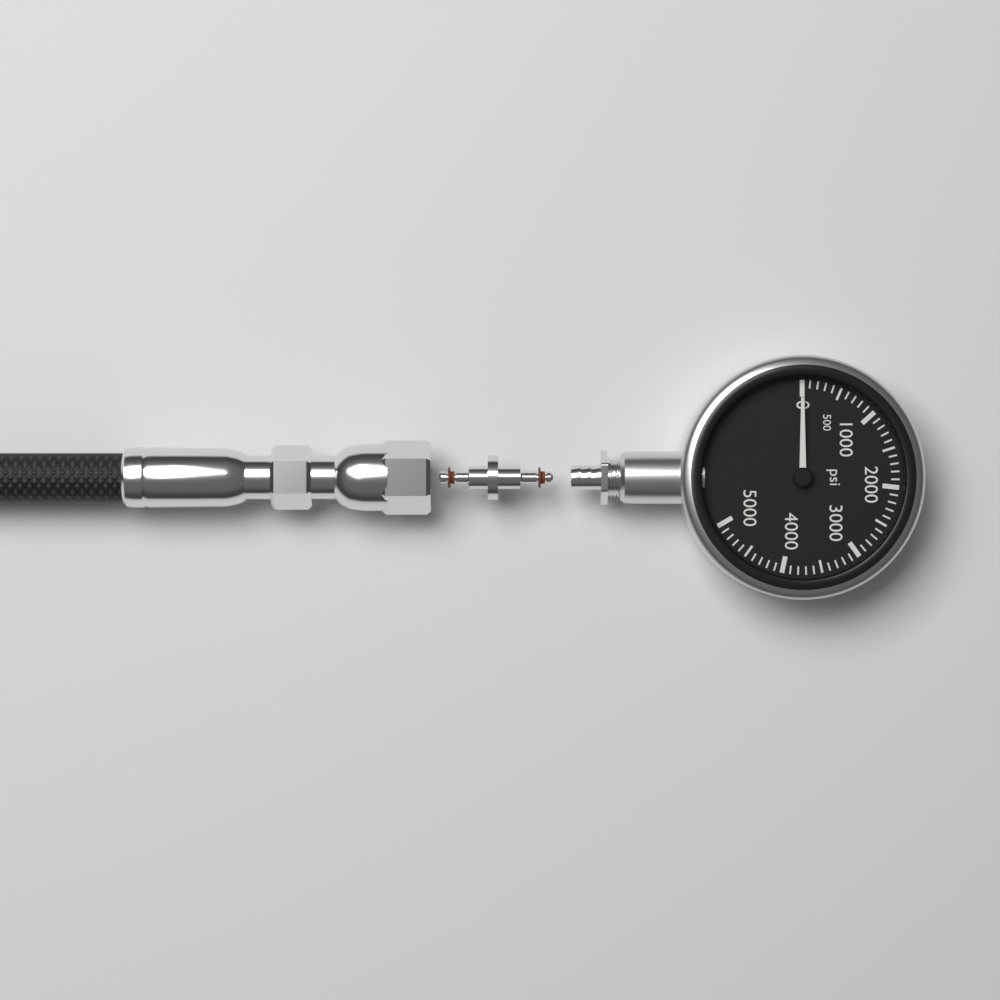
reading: 0 psi
